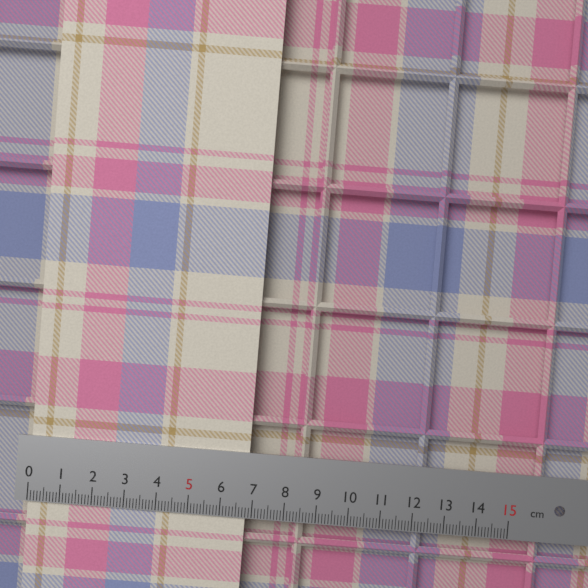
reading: 6.8 cm
